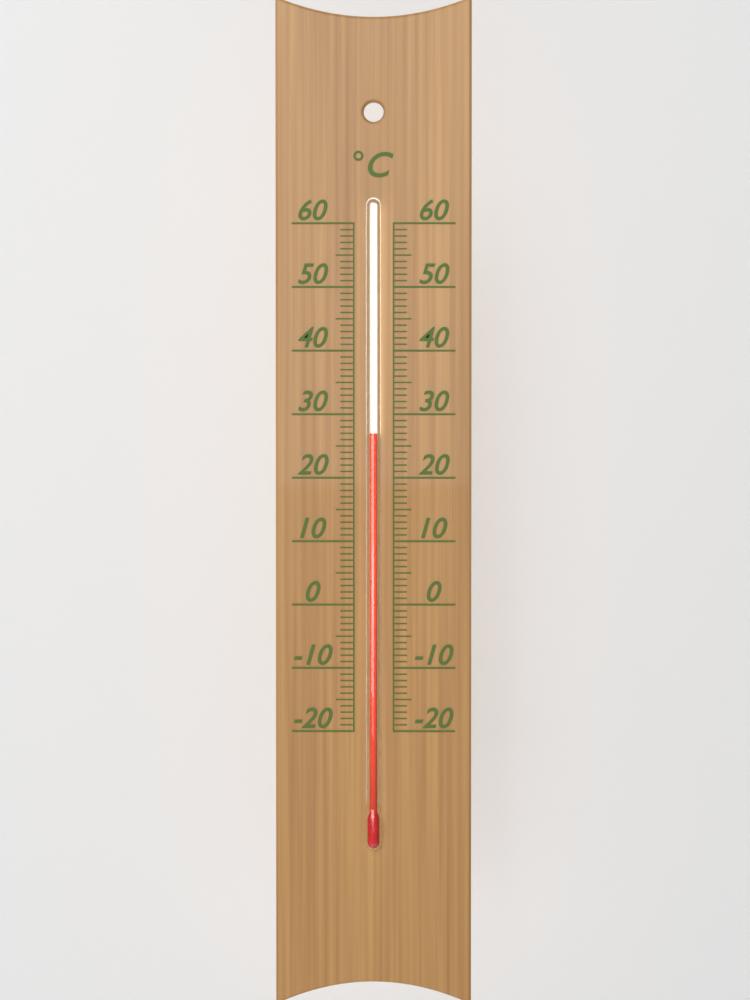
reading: 27 °C
